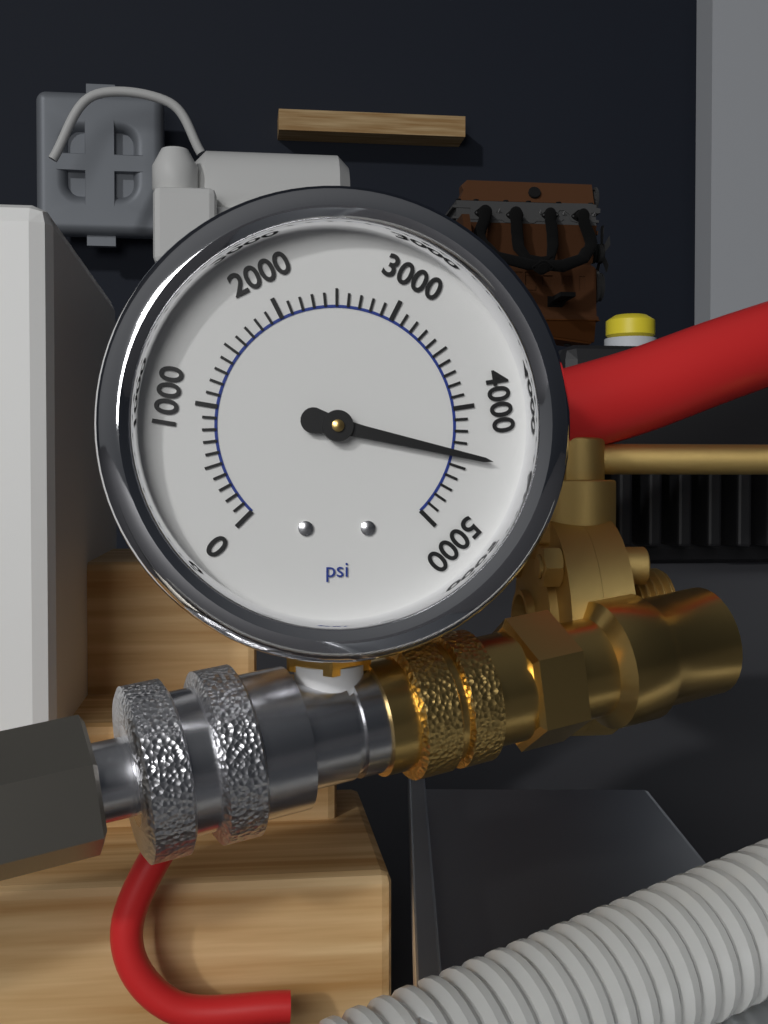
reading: 4400 psi
